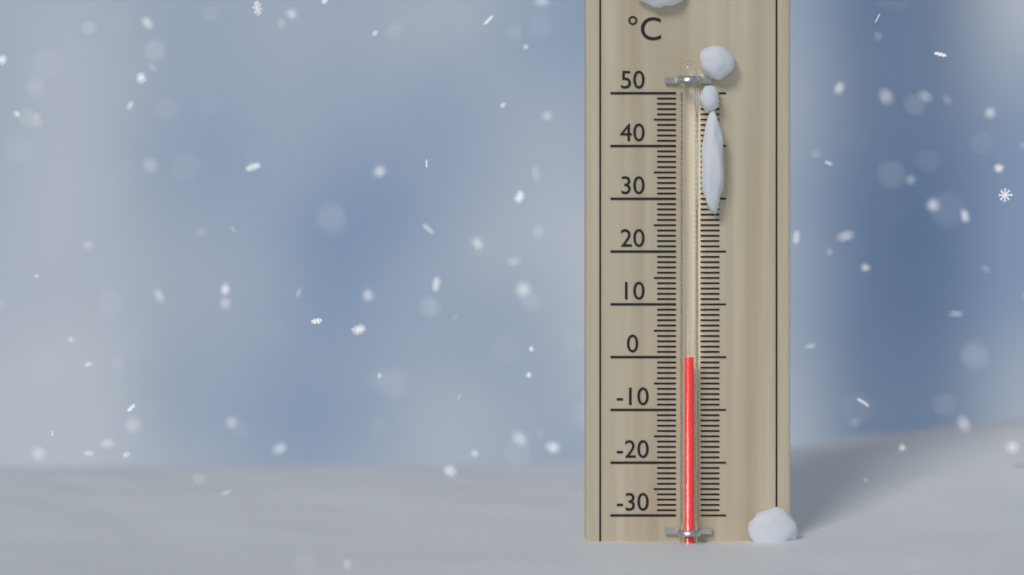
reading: 0 °C
